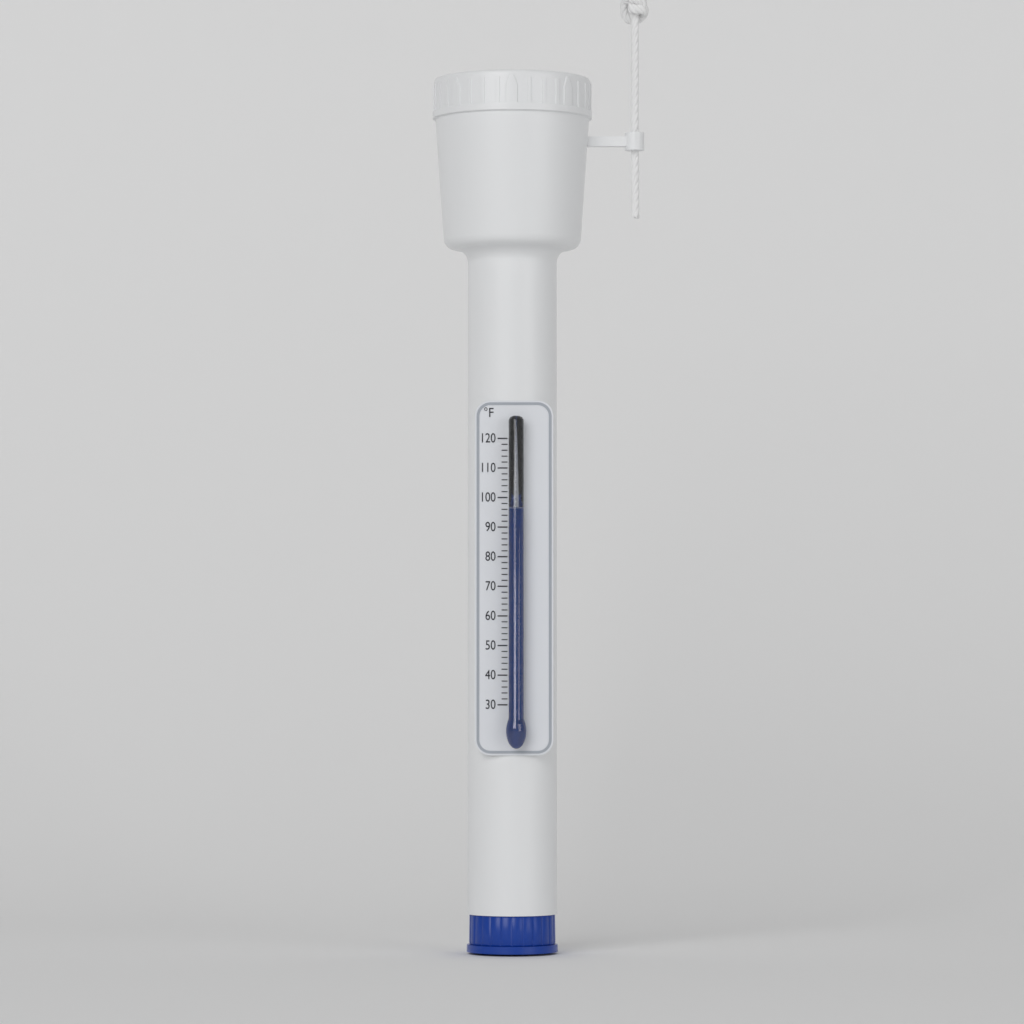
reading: 96 °F
